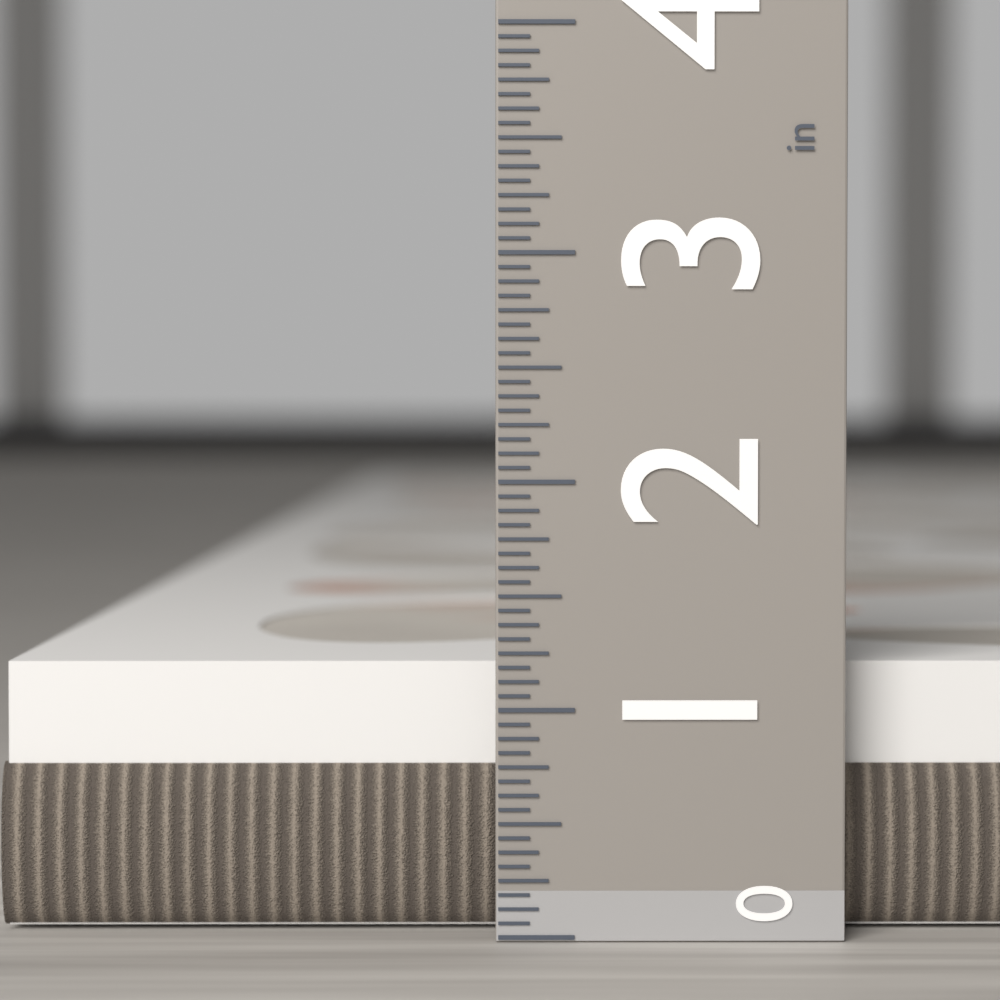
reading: 1.1875 in
